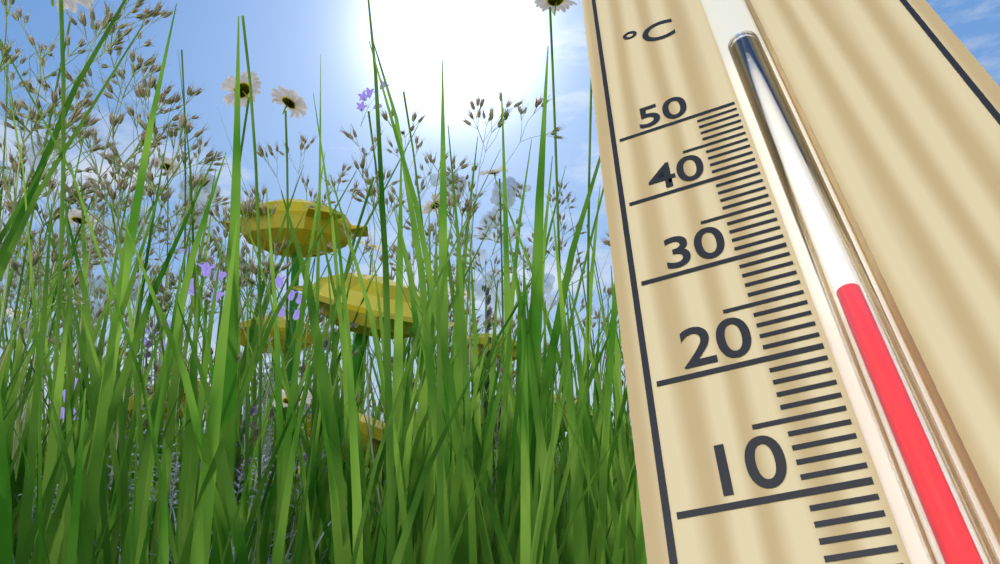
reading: 24 °C
